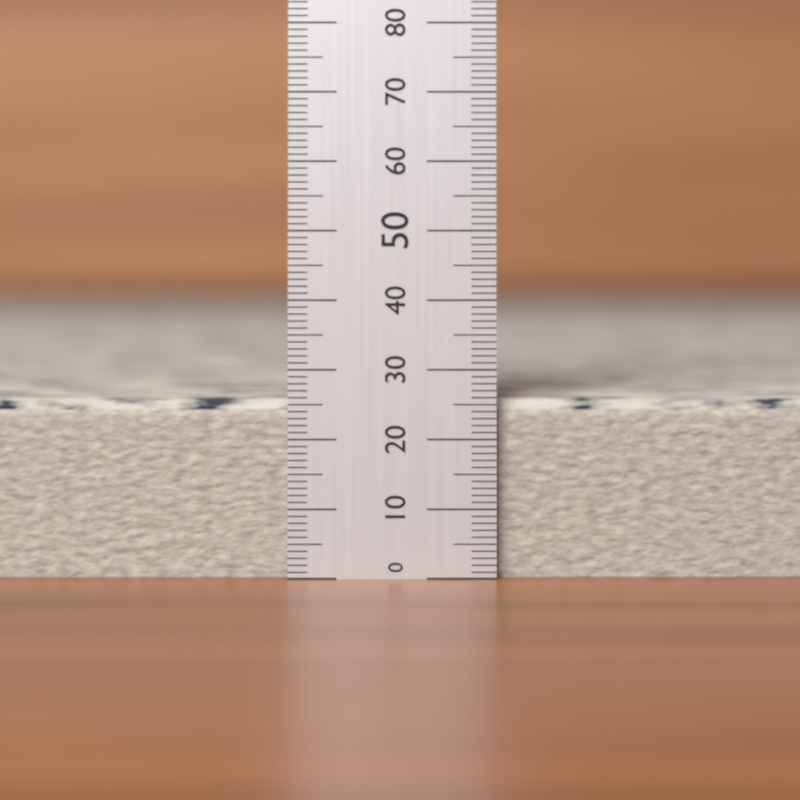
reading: 26 (no unit)
